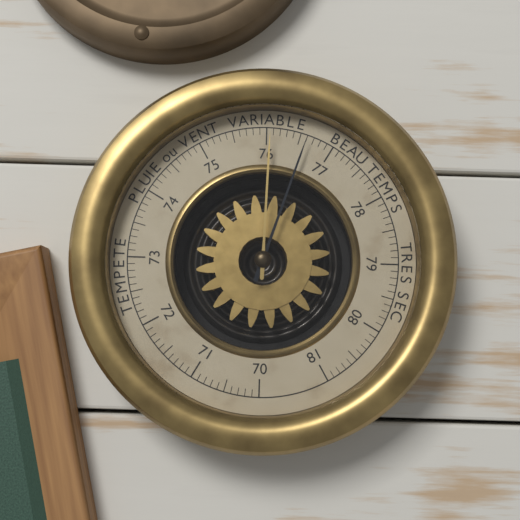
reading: 76.6 (no unit)
